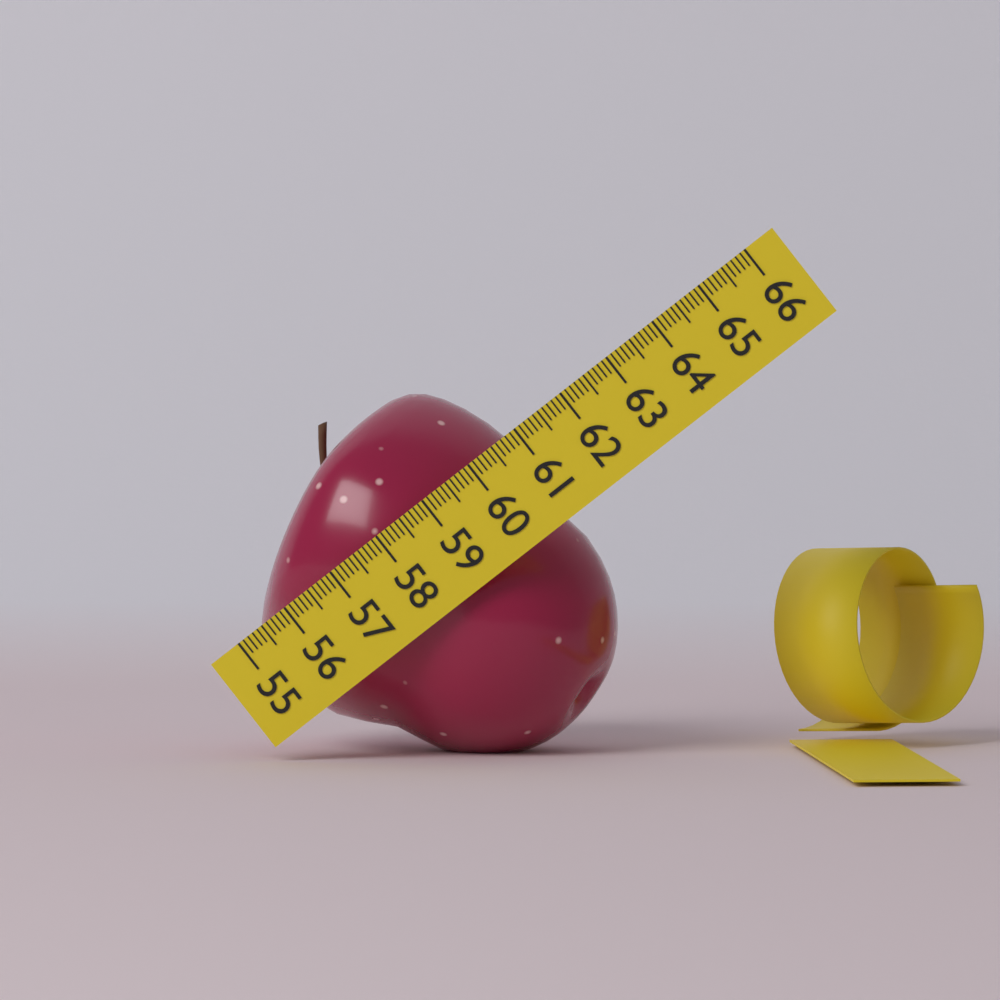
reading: 60.7 (no unit)
